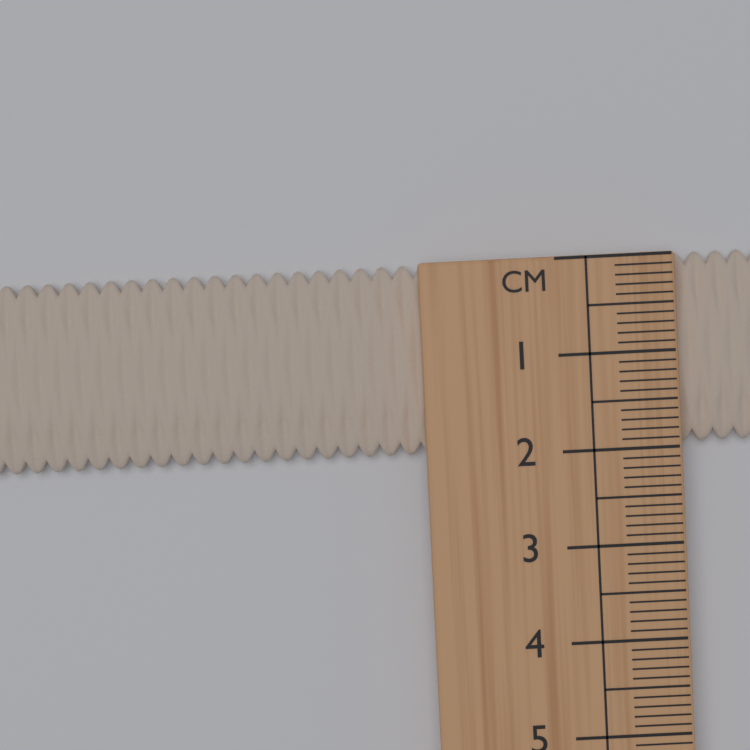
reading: 2.0 cm
